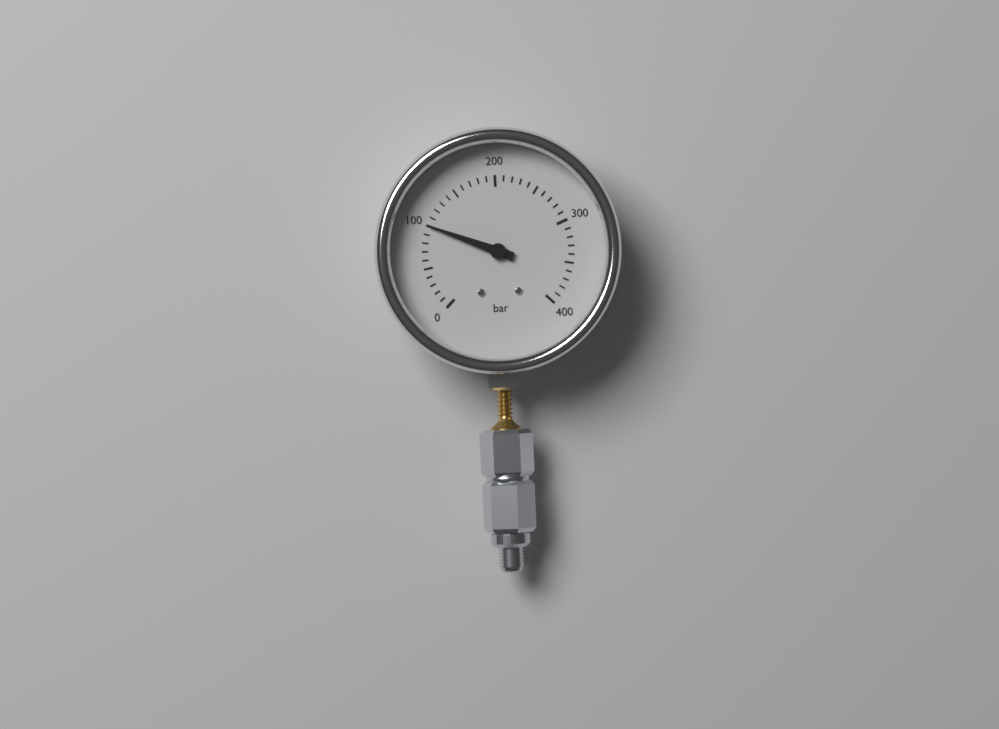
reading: 100 bar
